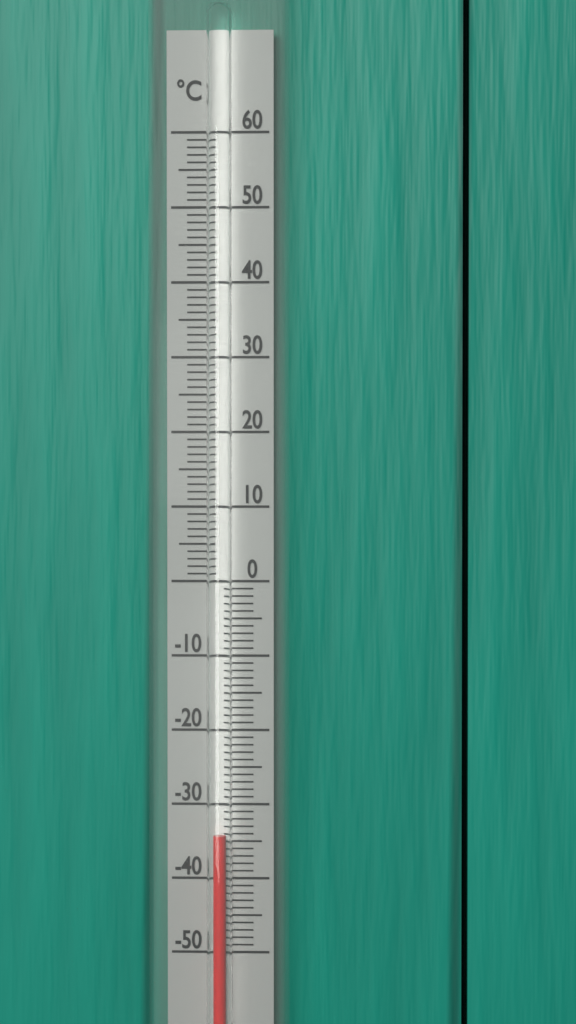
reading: -34 °C
